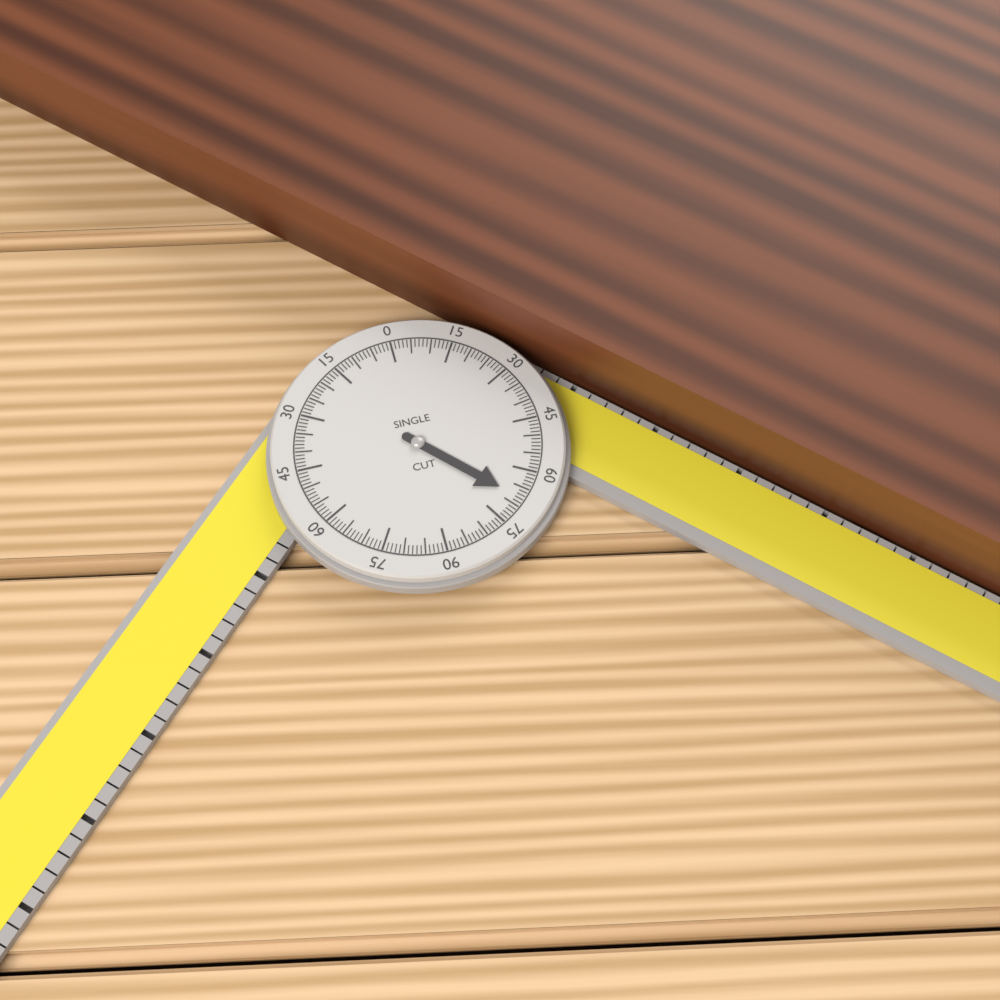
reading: 68 °
